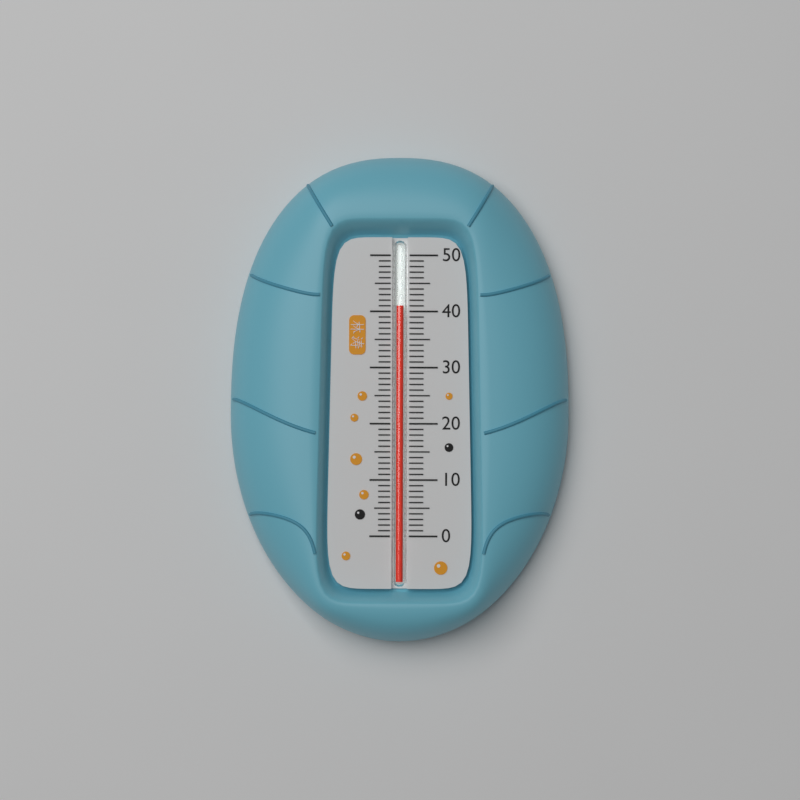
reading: 41 (no unit)
